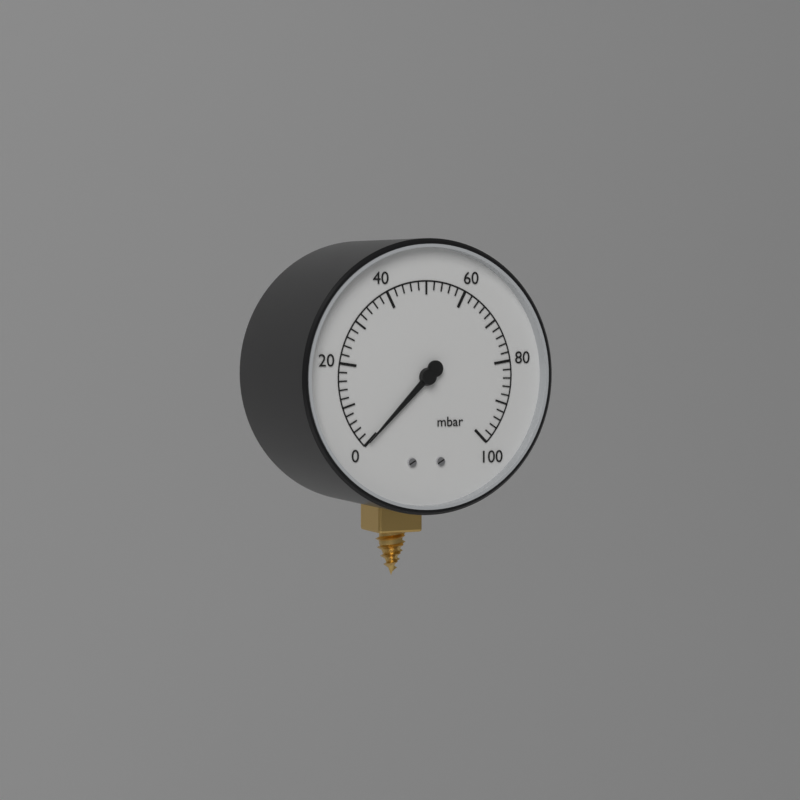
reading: 0 mbar
